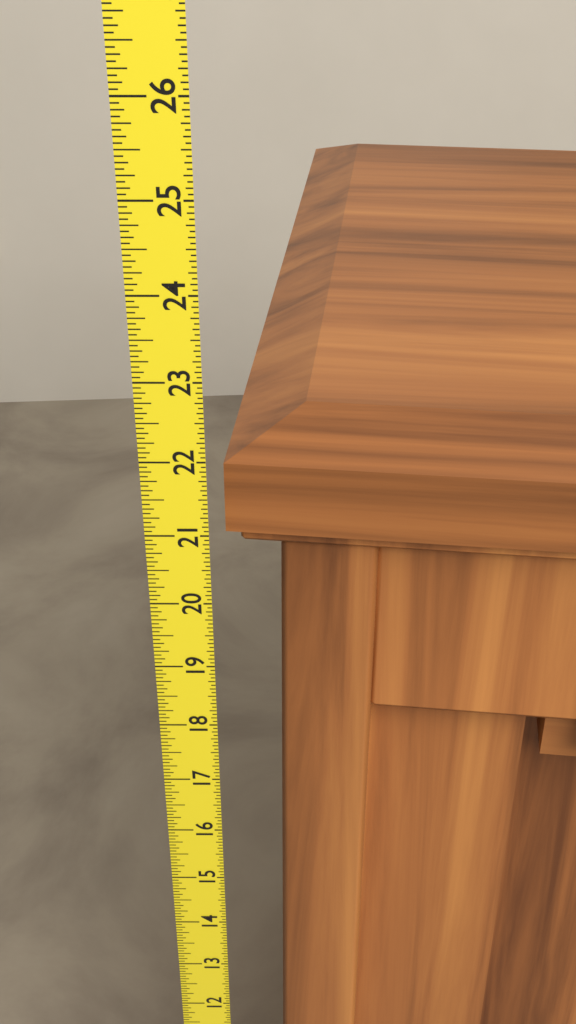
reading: 22.1875 (no unit)
